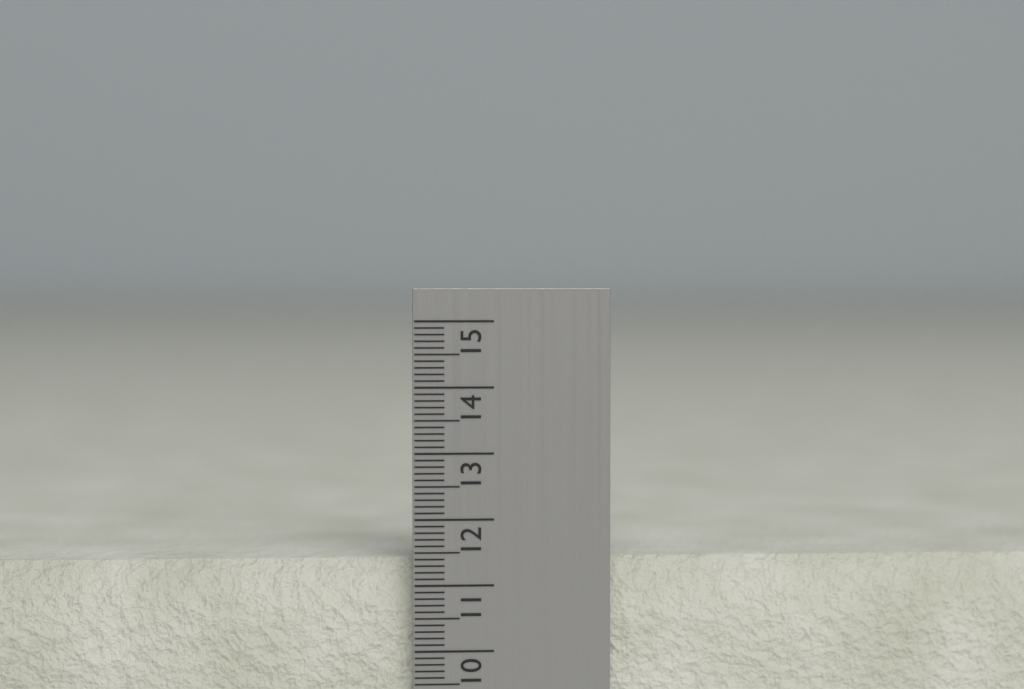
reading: 11.4 cm
